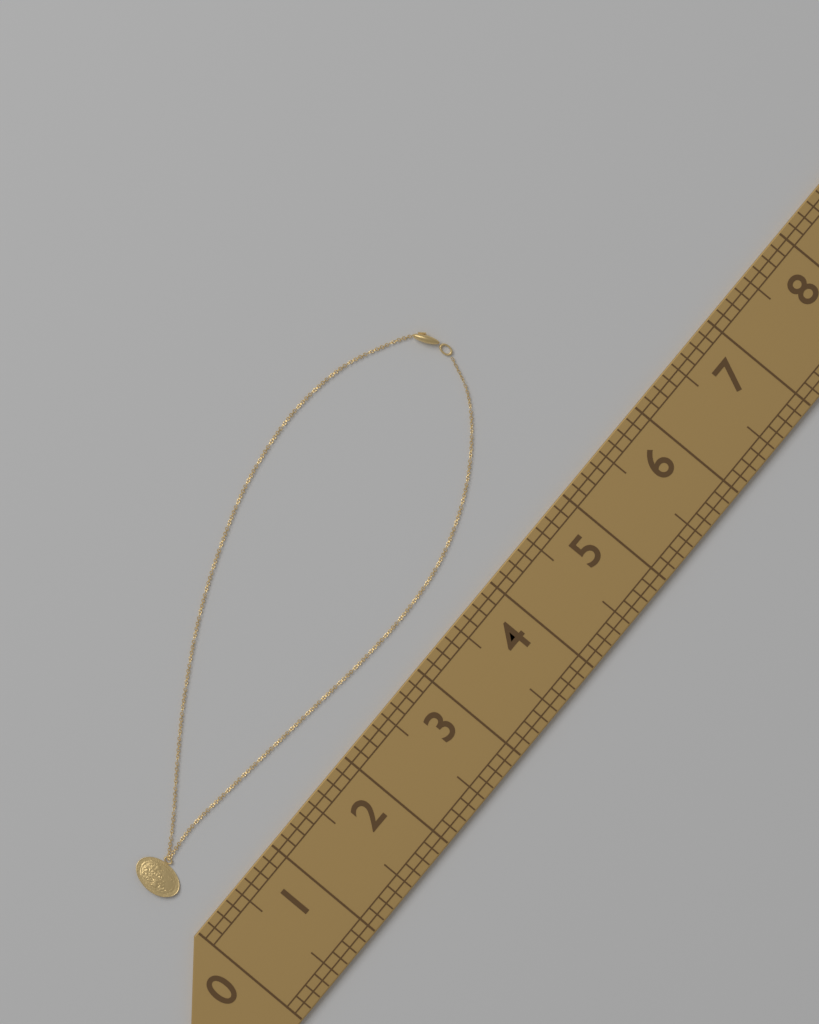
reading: 5.375 (no unit)
